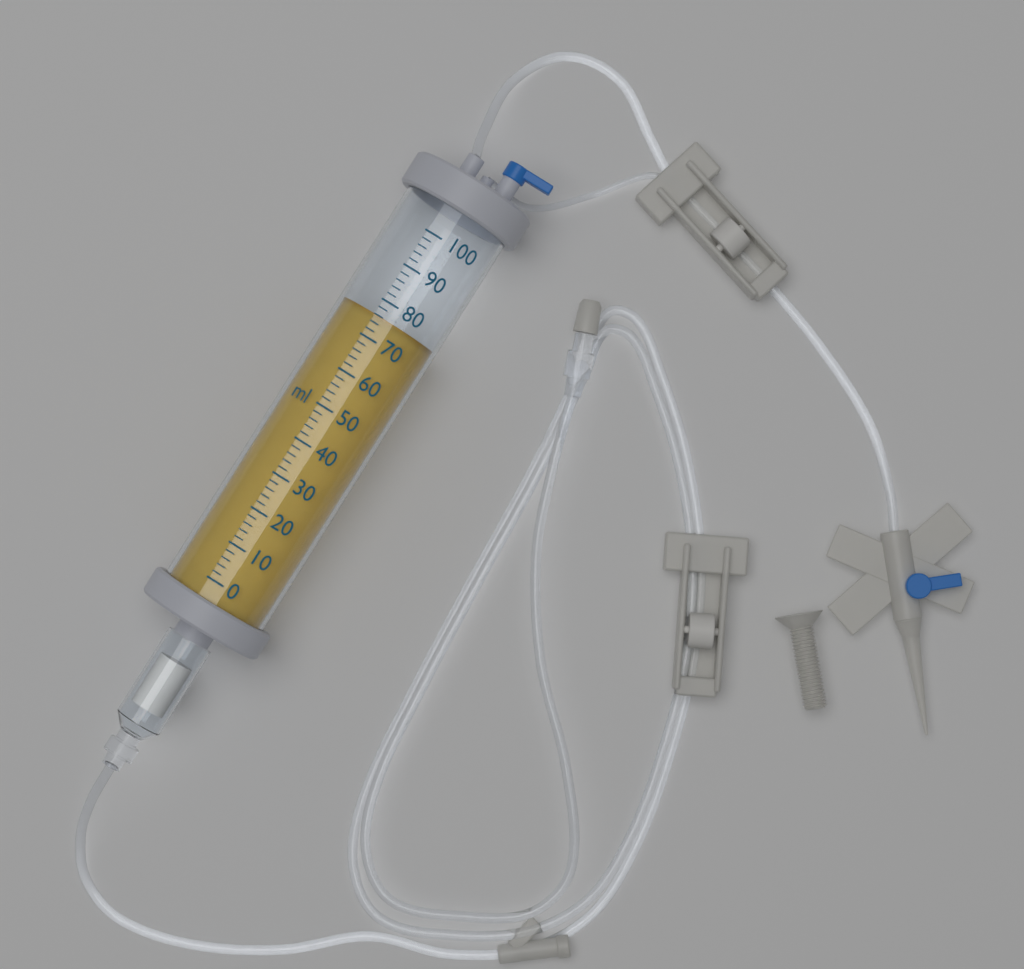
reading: 76 ml
